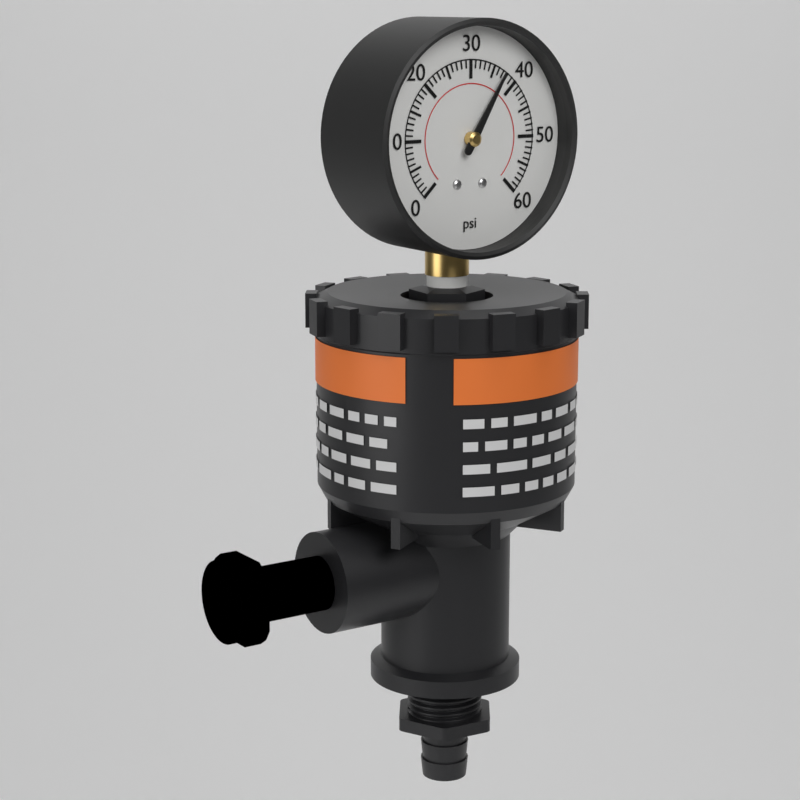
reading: 37 psi
